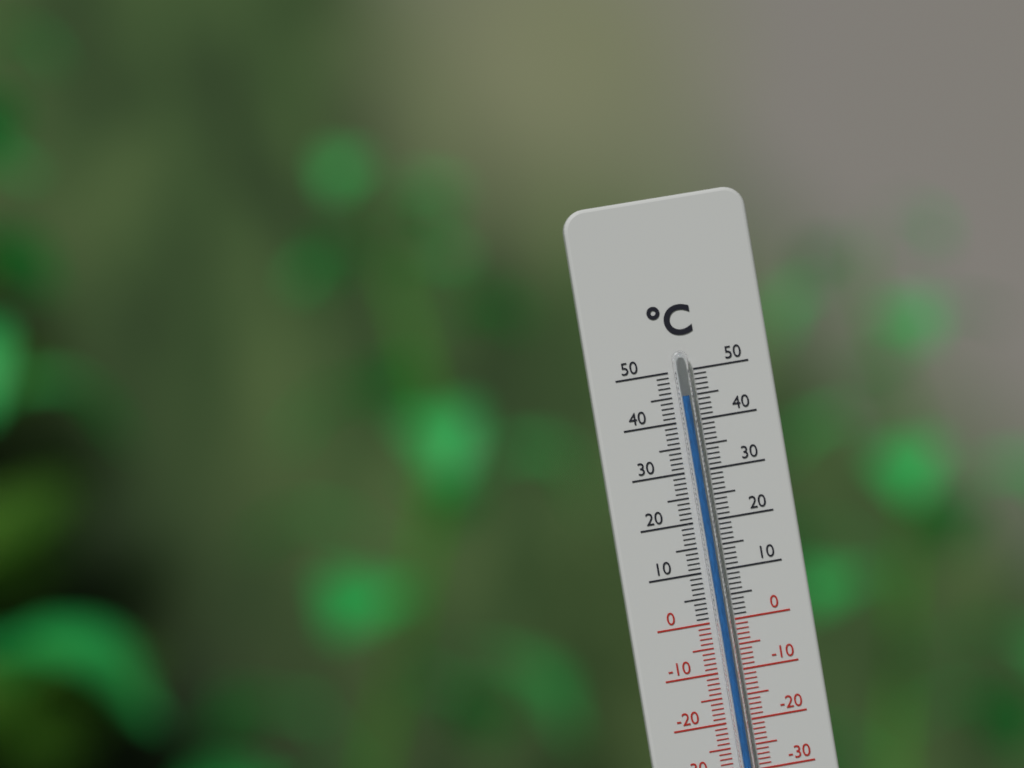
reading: 45 °C
